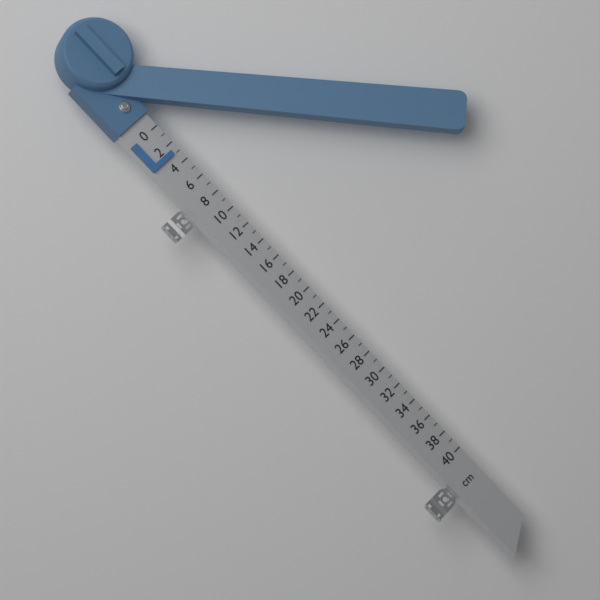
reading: 3 cm
